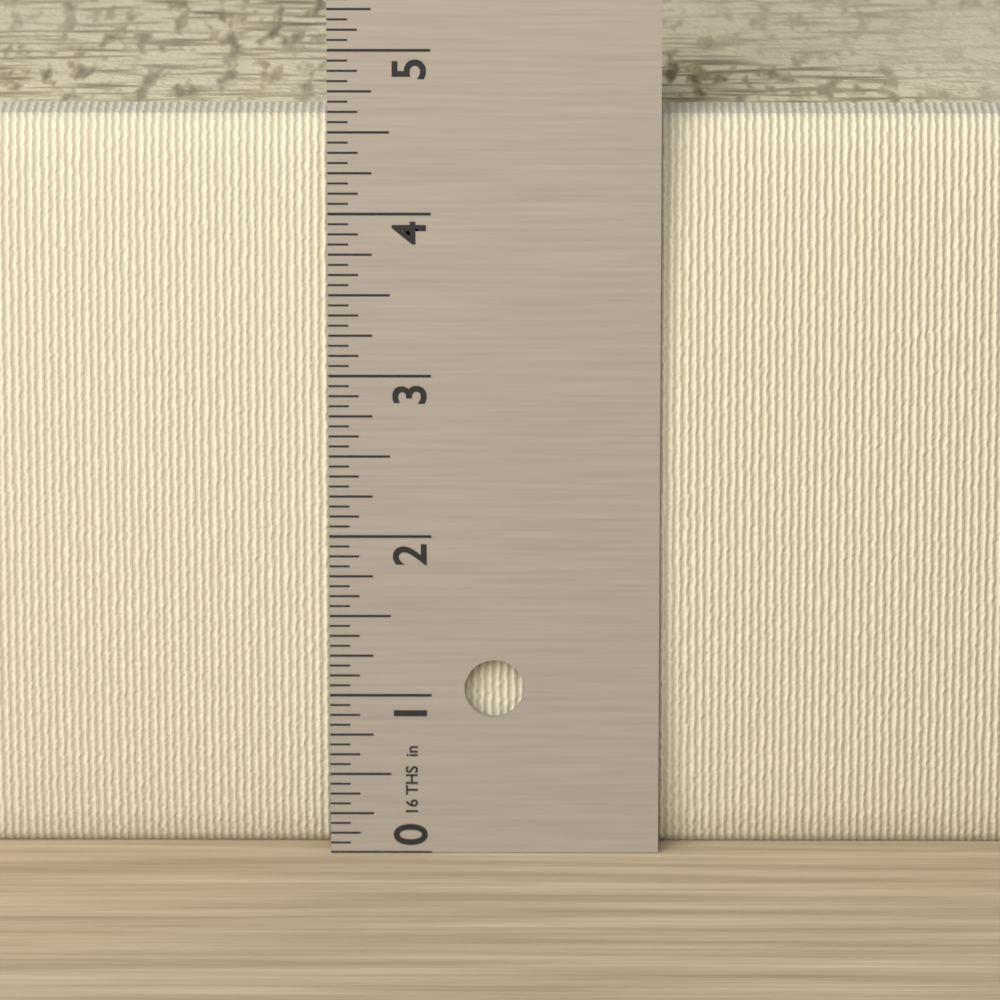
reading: 4.5625 in
